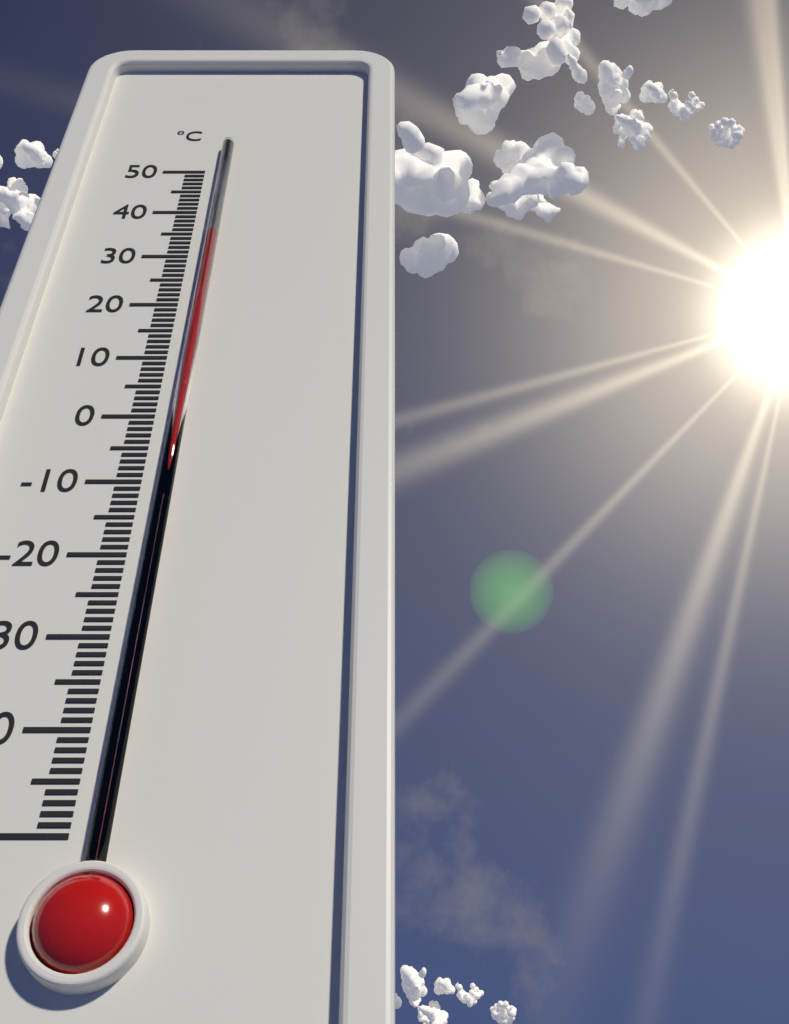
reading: 34 °C
